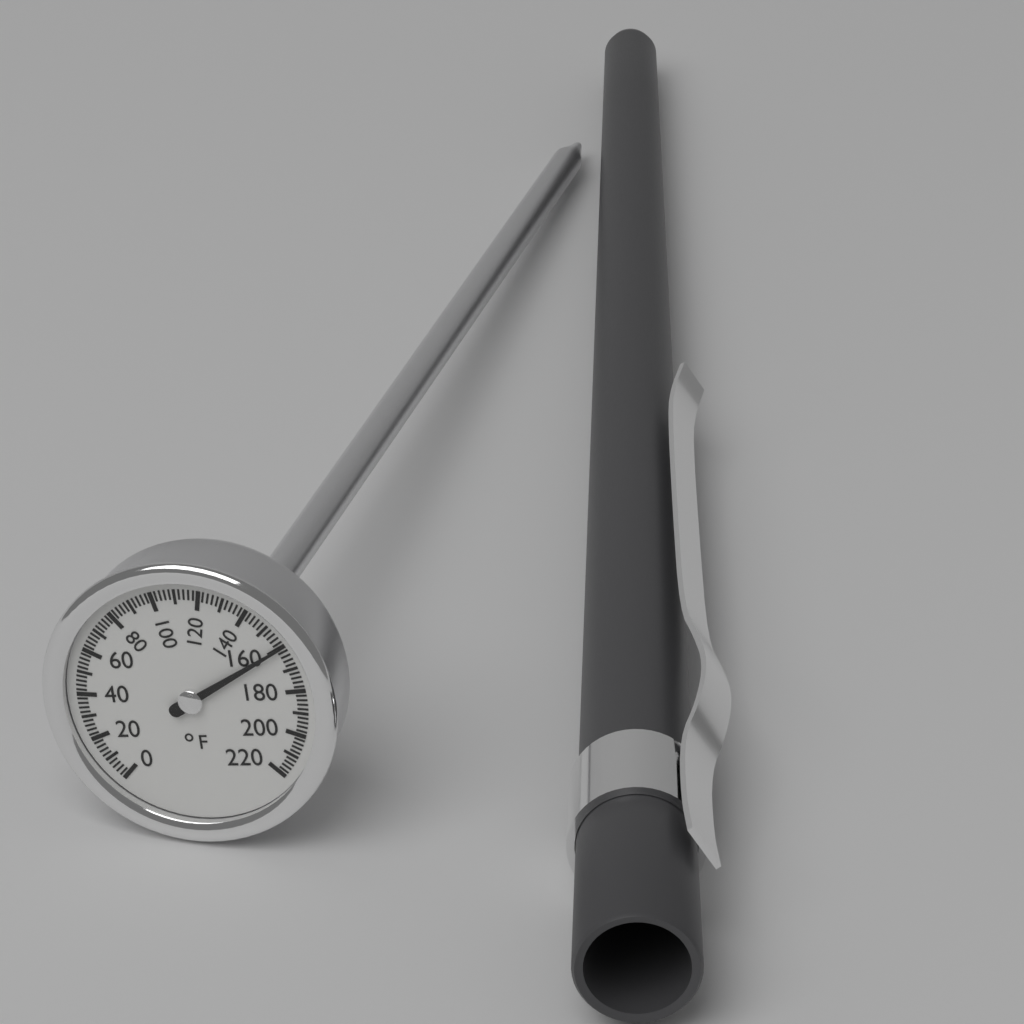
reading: 160 °F
